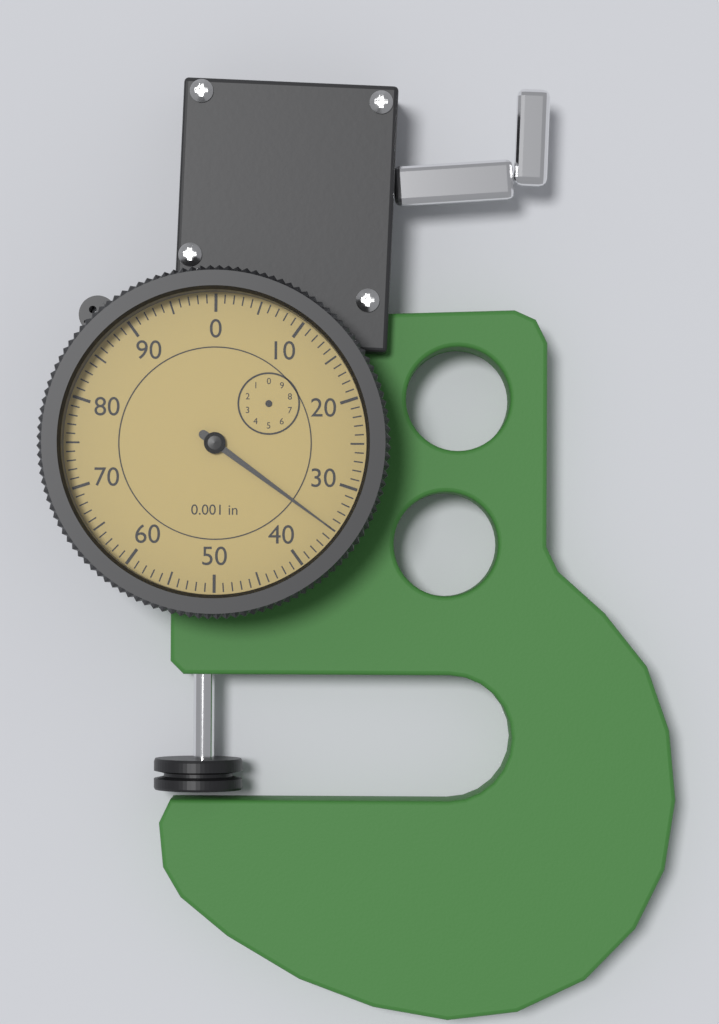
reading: 35 0.001 in
